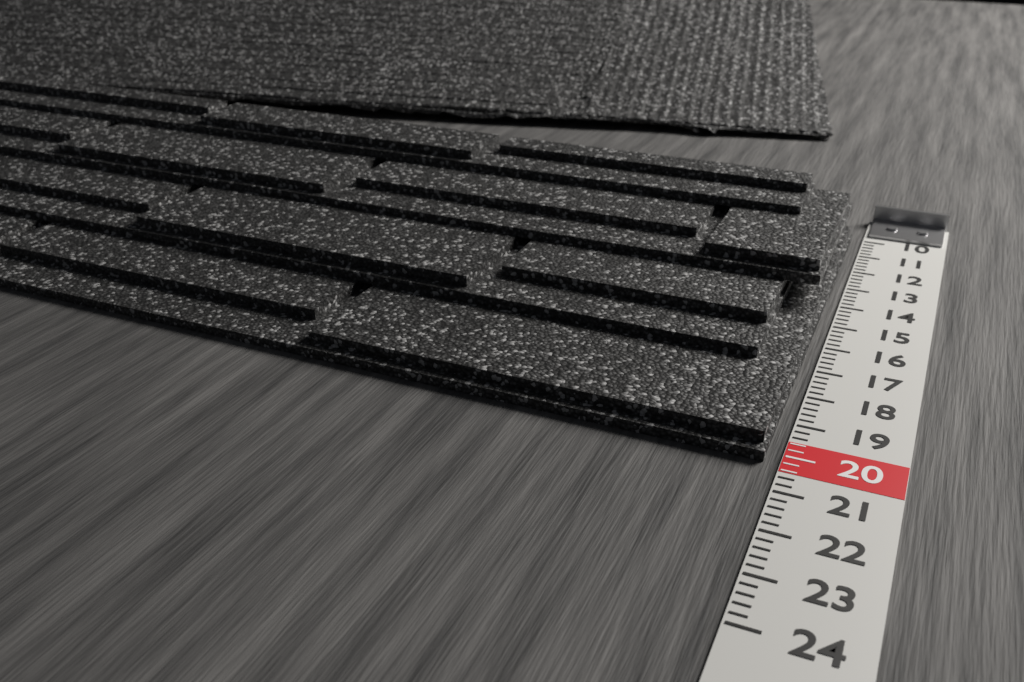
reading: 20.2 (no unit)
